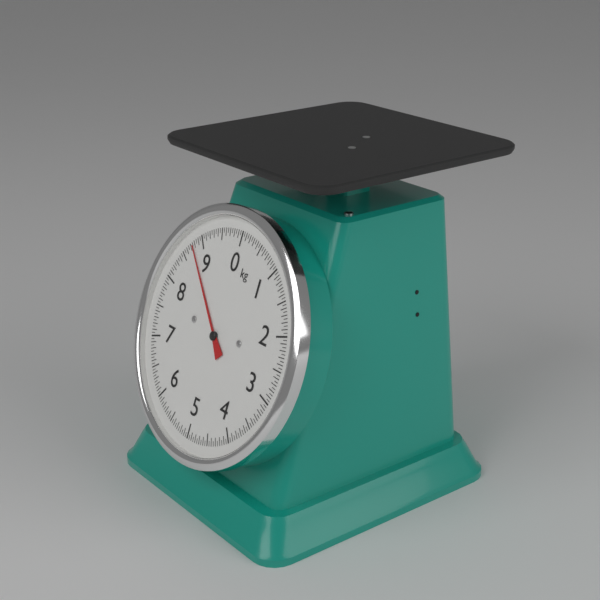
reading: 8.75 kg
